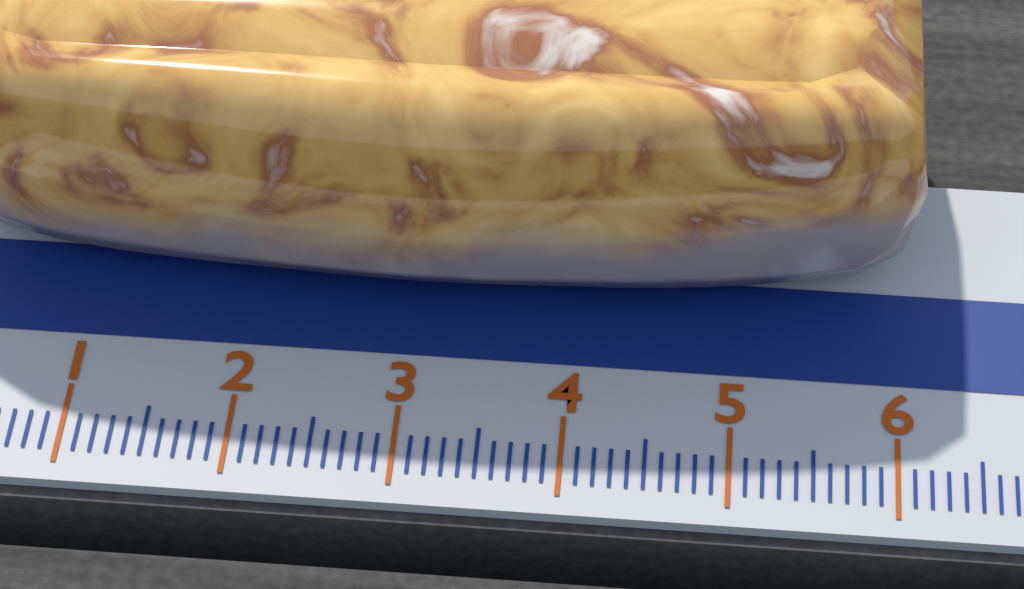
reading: 6.1 cm
